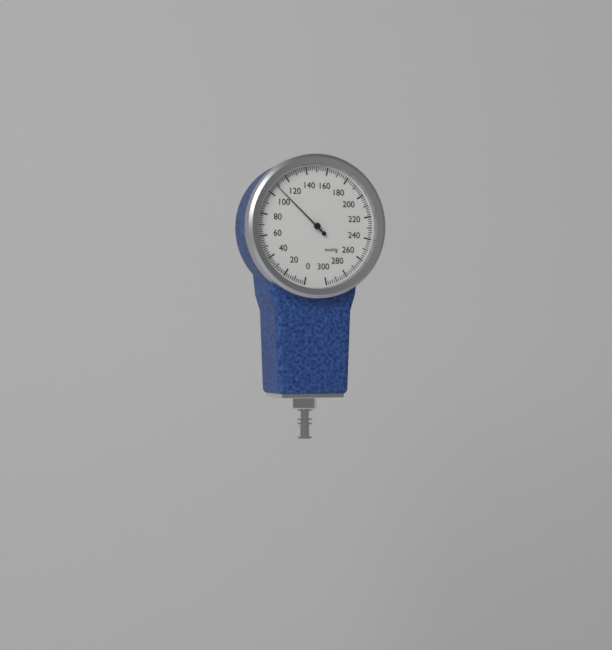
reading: 108 mmHg
